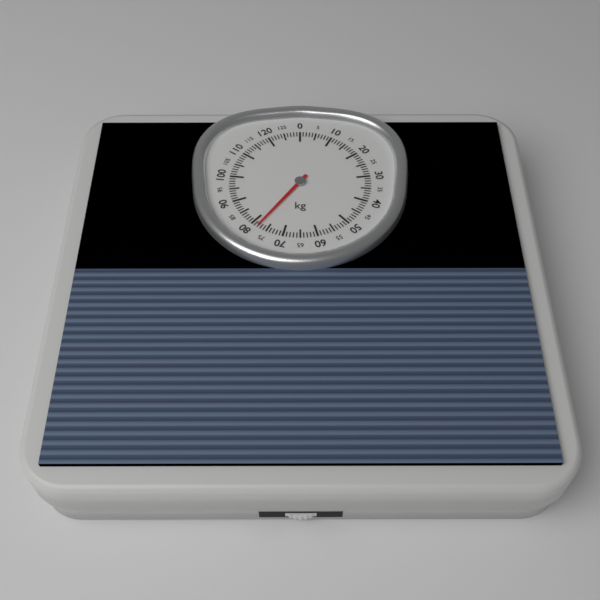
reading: 78 kg
